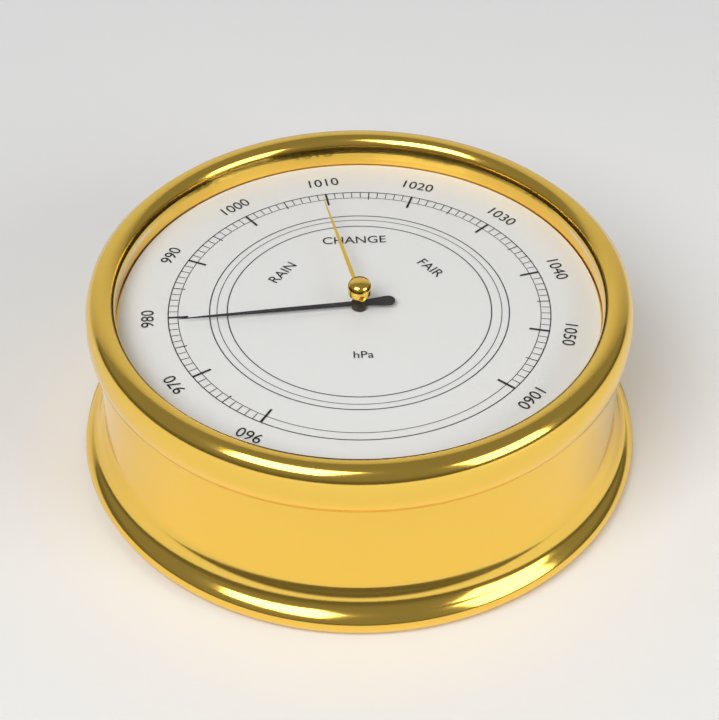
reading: 979 hPa
